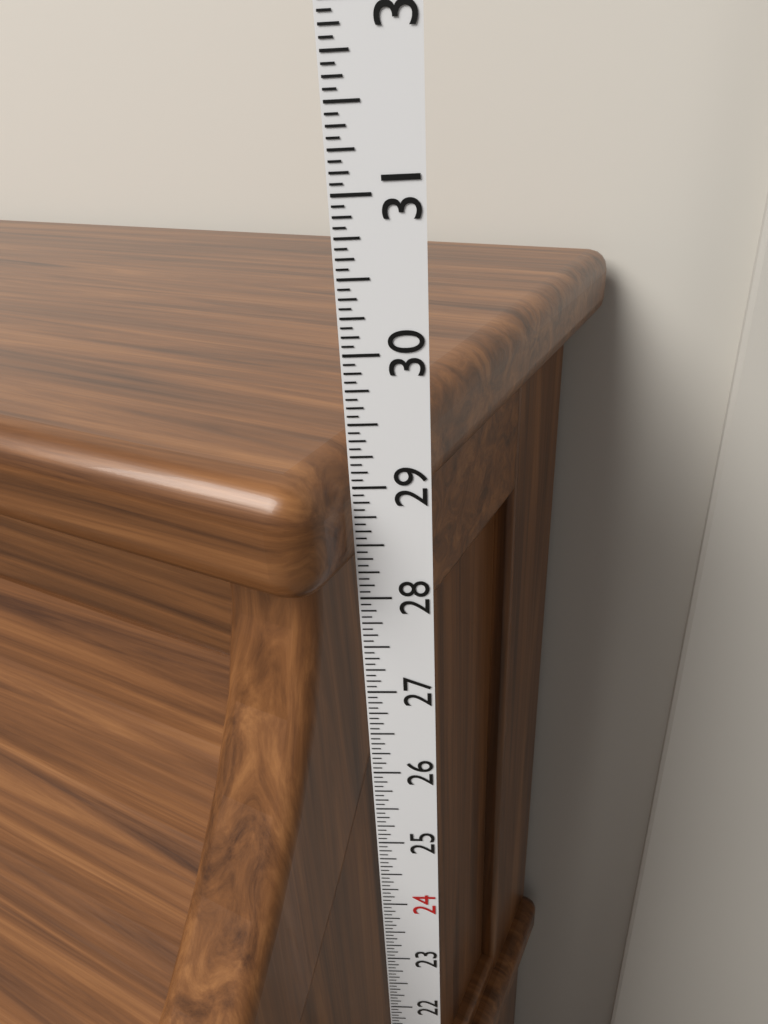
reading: 29.1875 in
